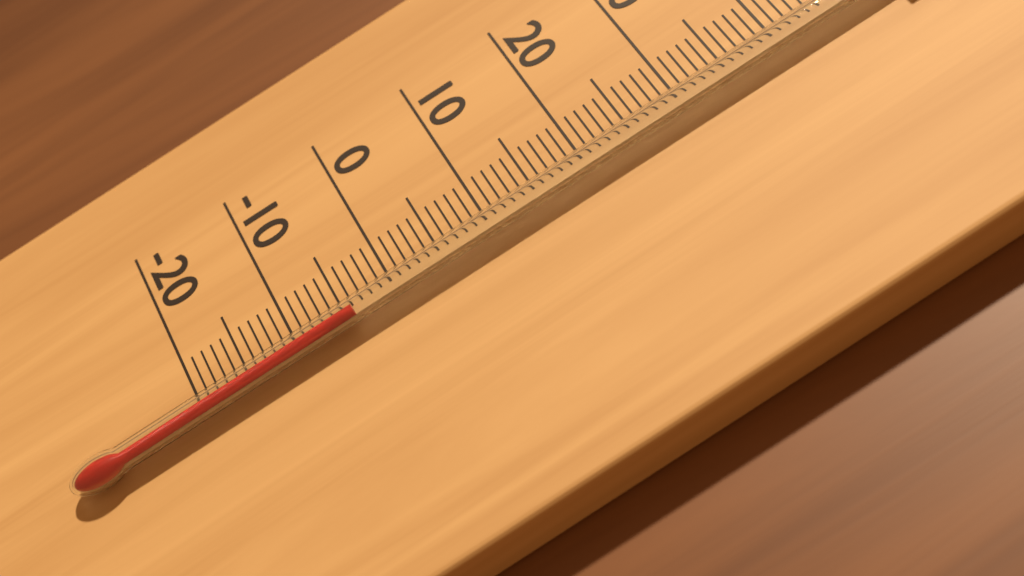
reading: -4 °C
